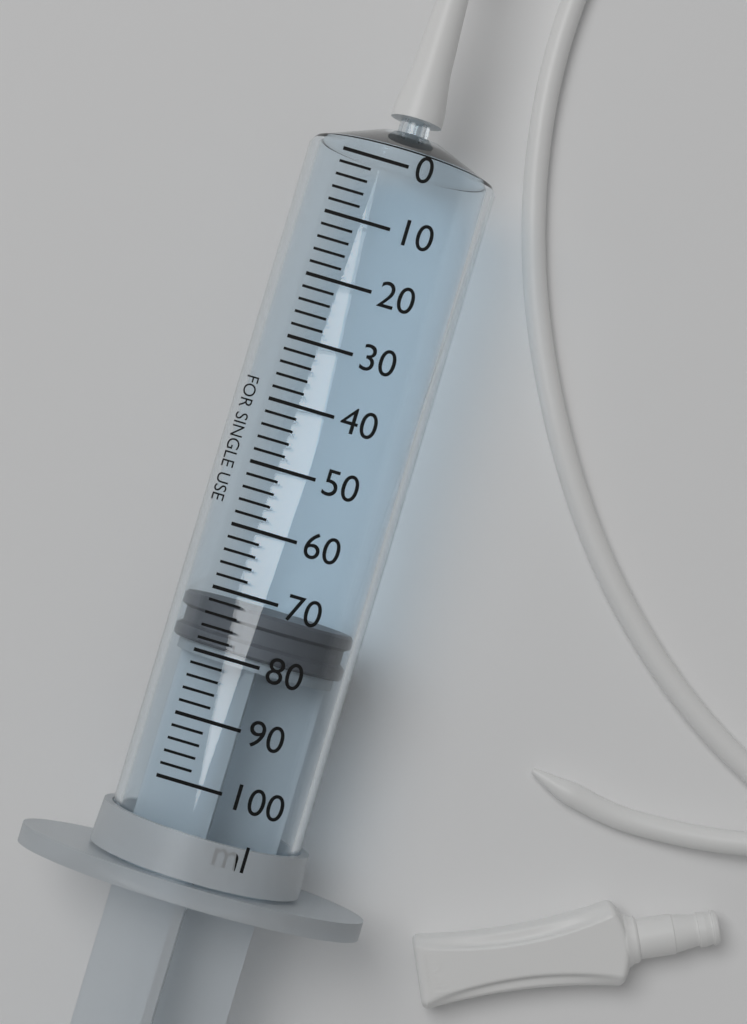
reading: 72 ml
